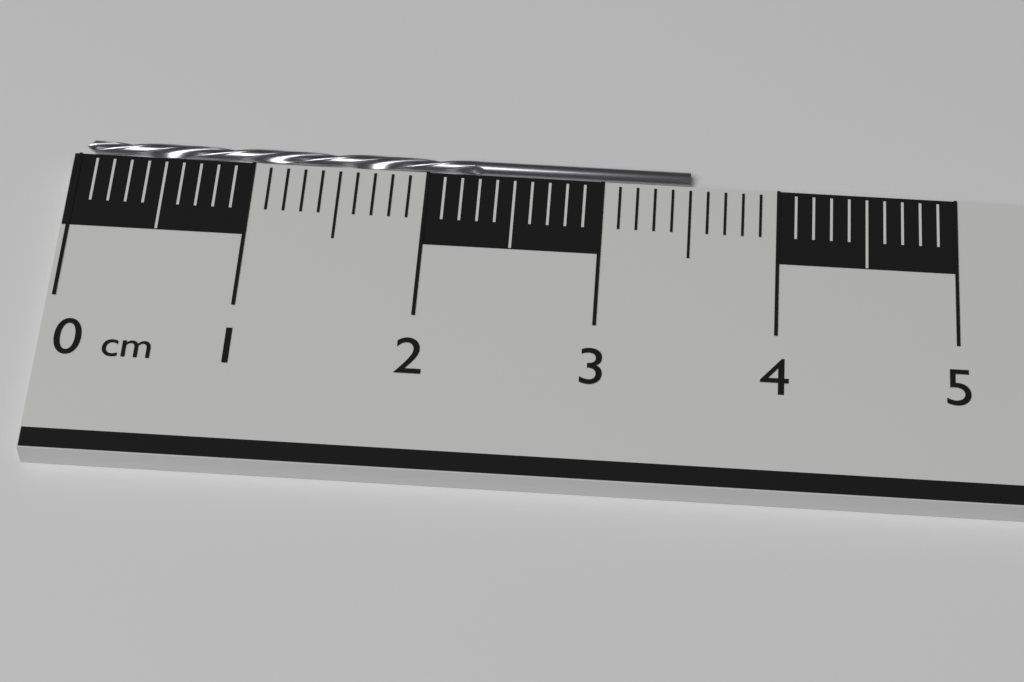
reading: 3.5 cm
